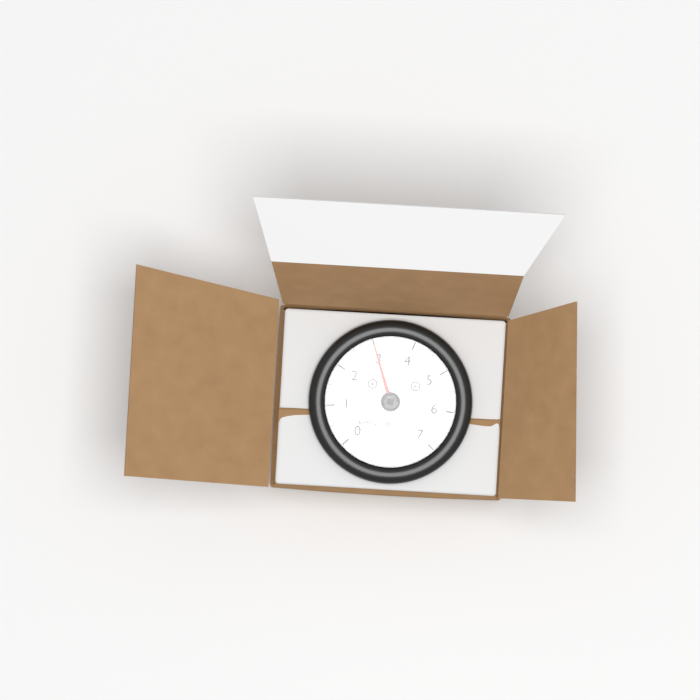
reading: 3.0 RPM x 1000
